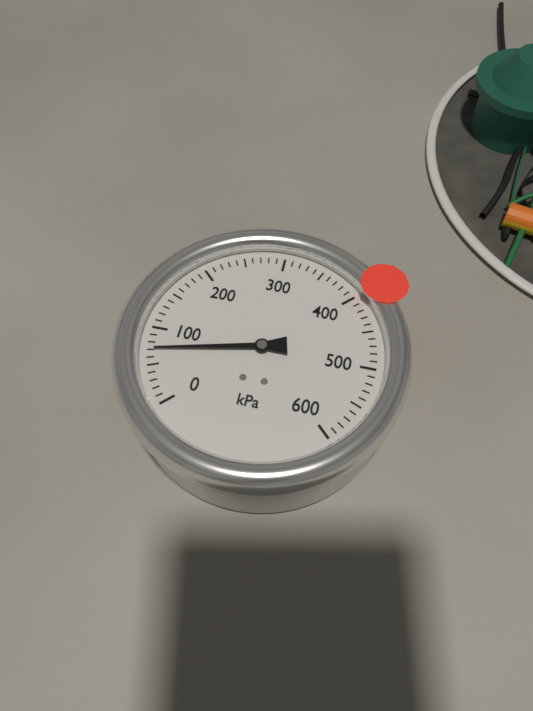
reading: 70 kPa
